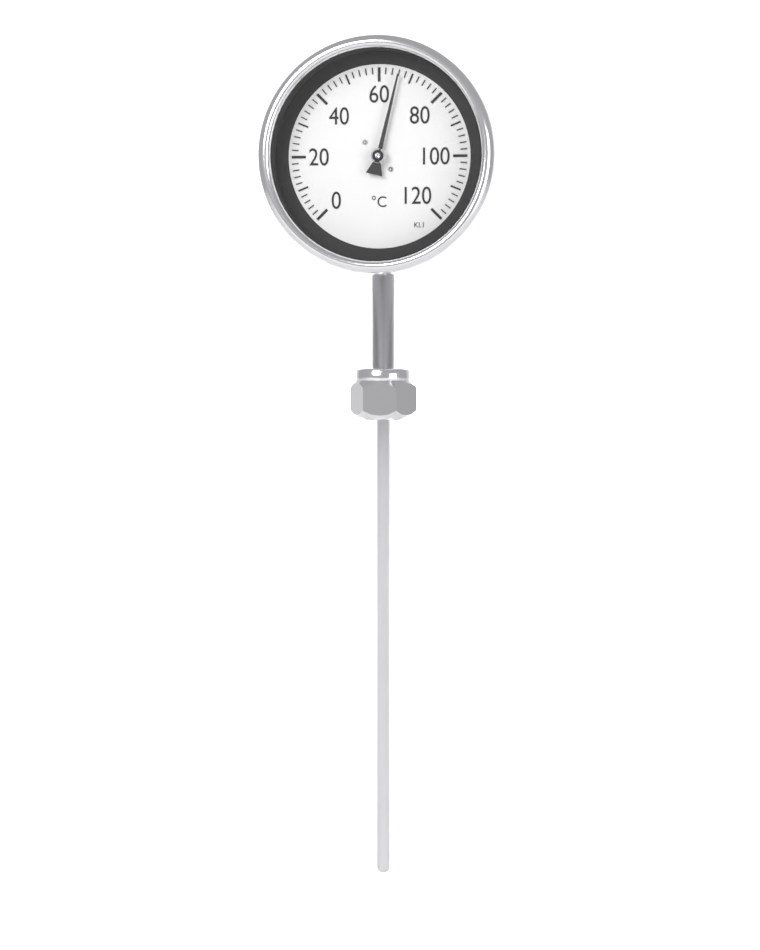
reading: 66 °C
